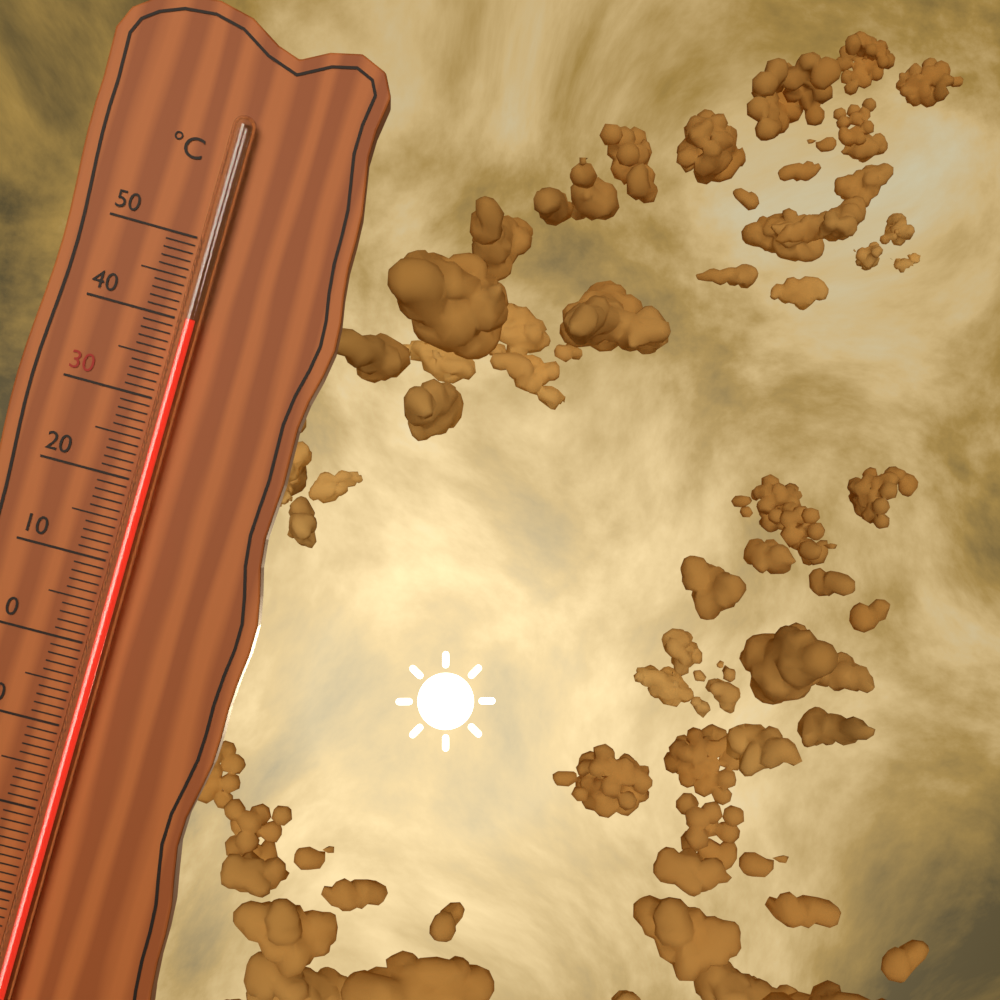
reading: 40 °C
